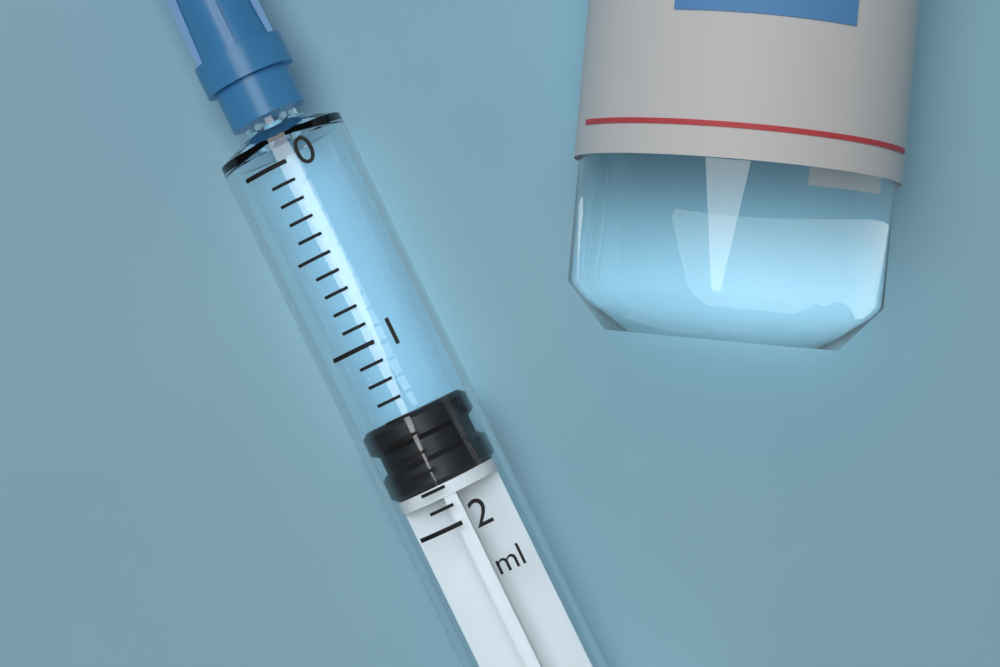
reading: 1.4 ml
